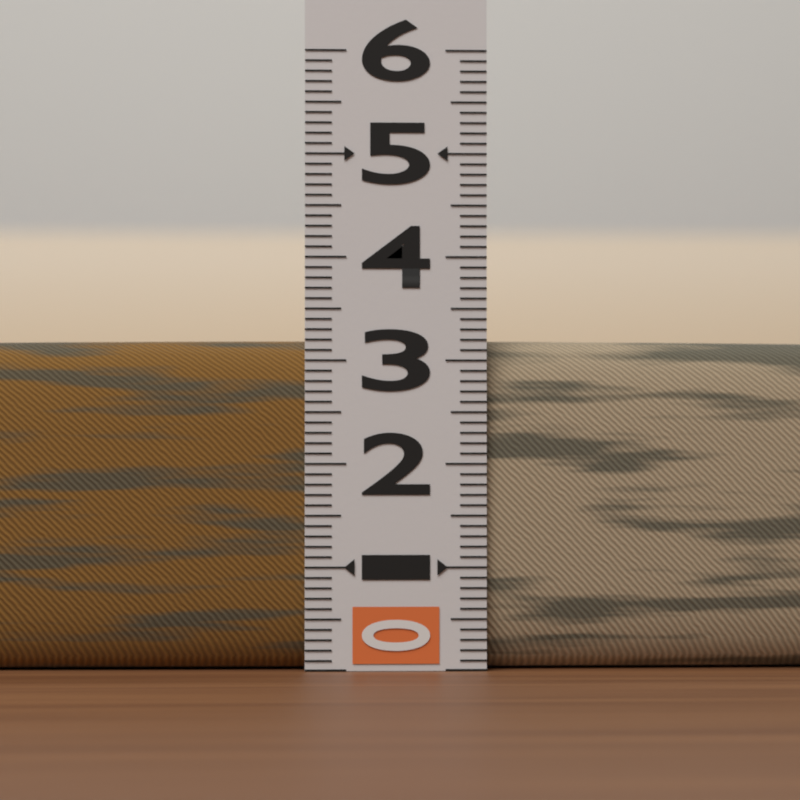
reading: 3.2 (no unit)
